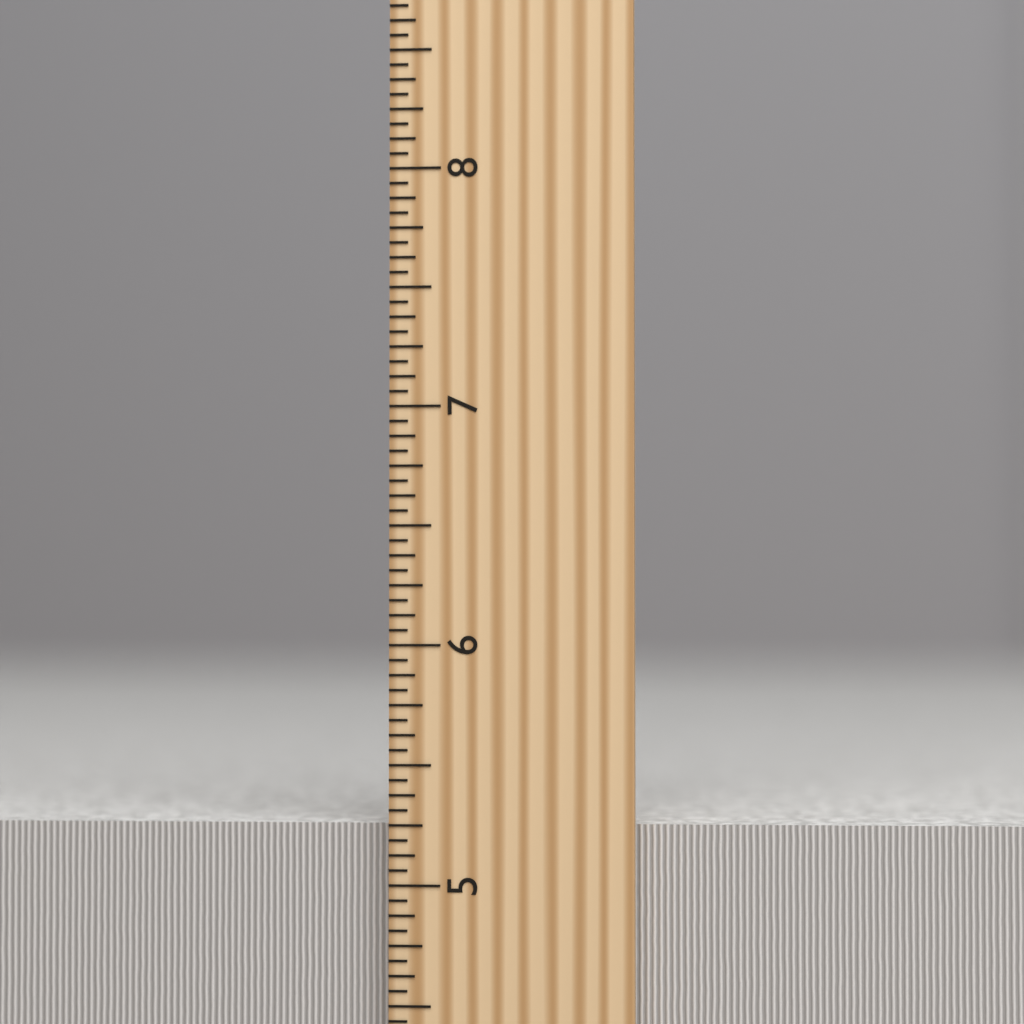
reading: 5.2500 inch
